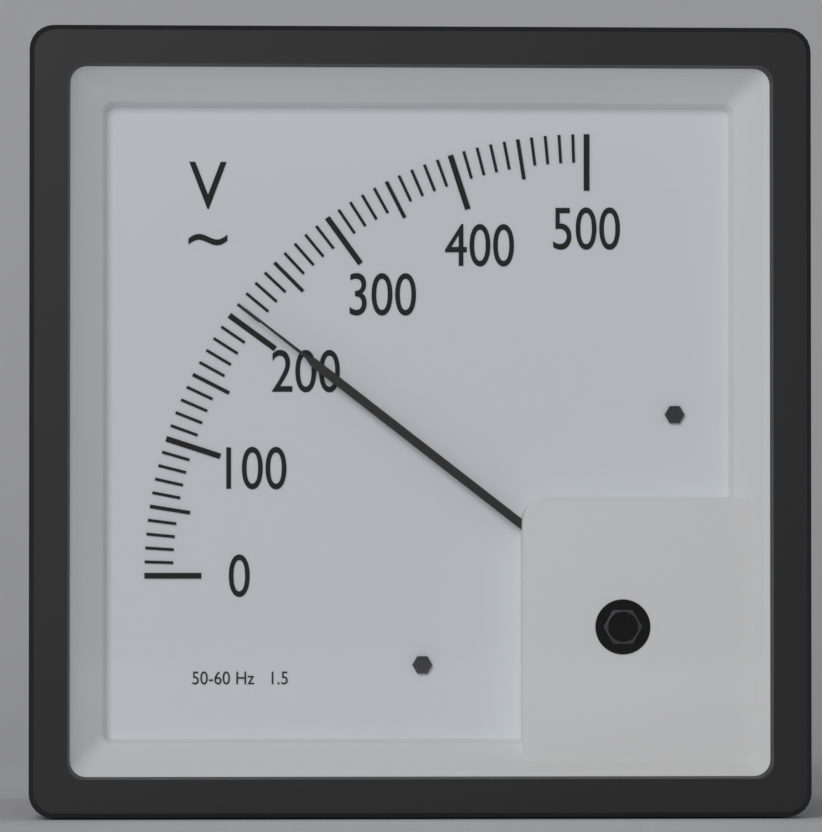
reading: 210 V
